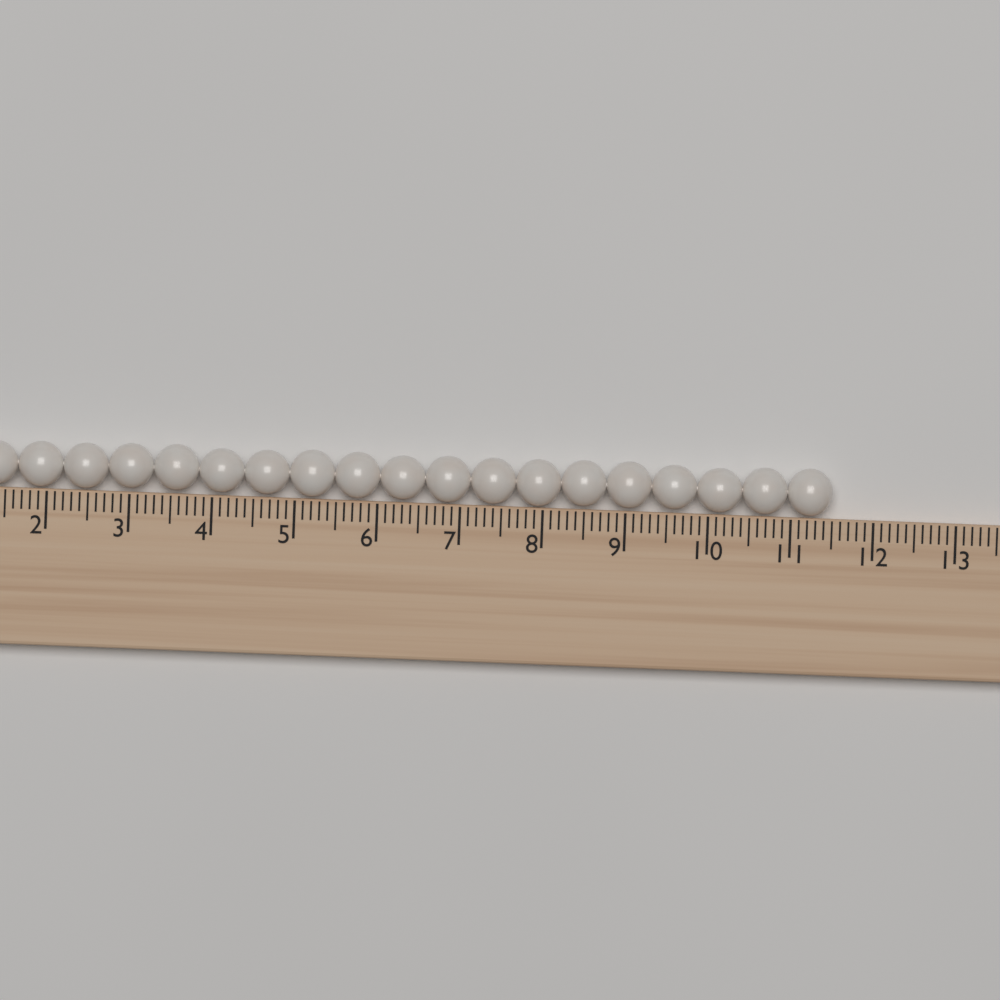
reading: 11.5 (no unit)
